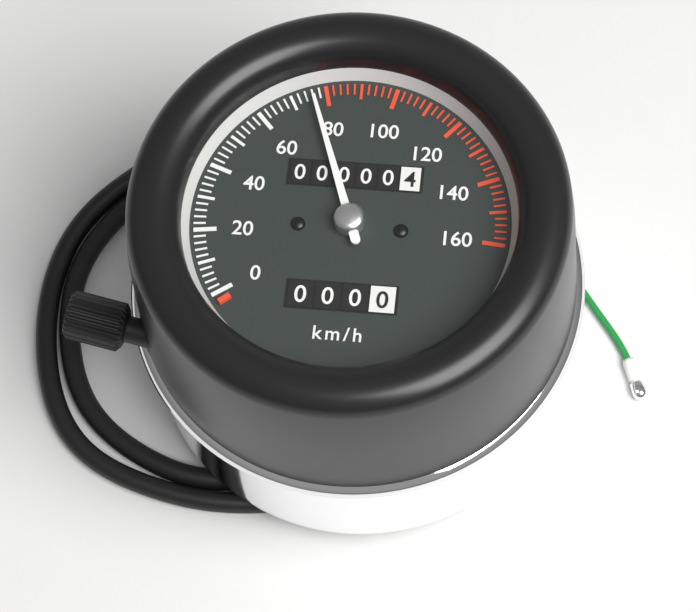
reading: 76 km/h
